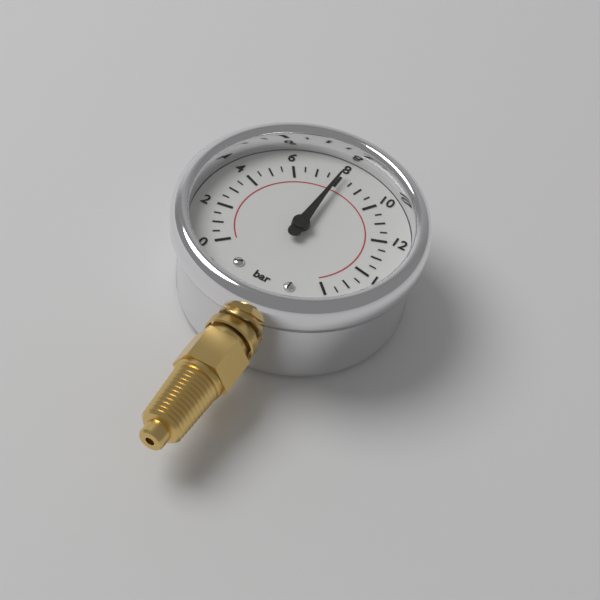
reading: 8.0 bar
